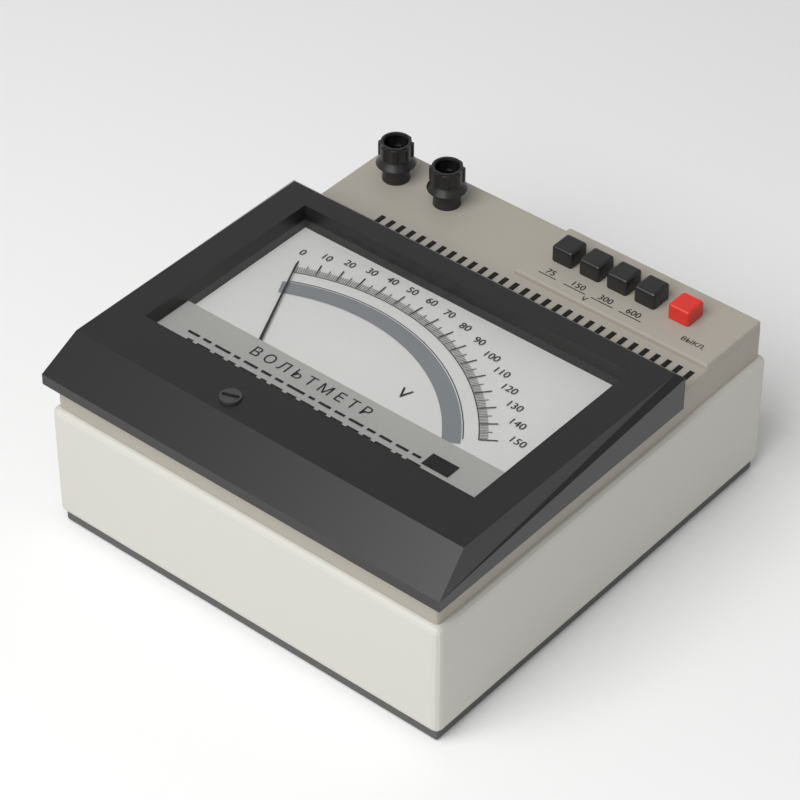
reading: 0 V
